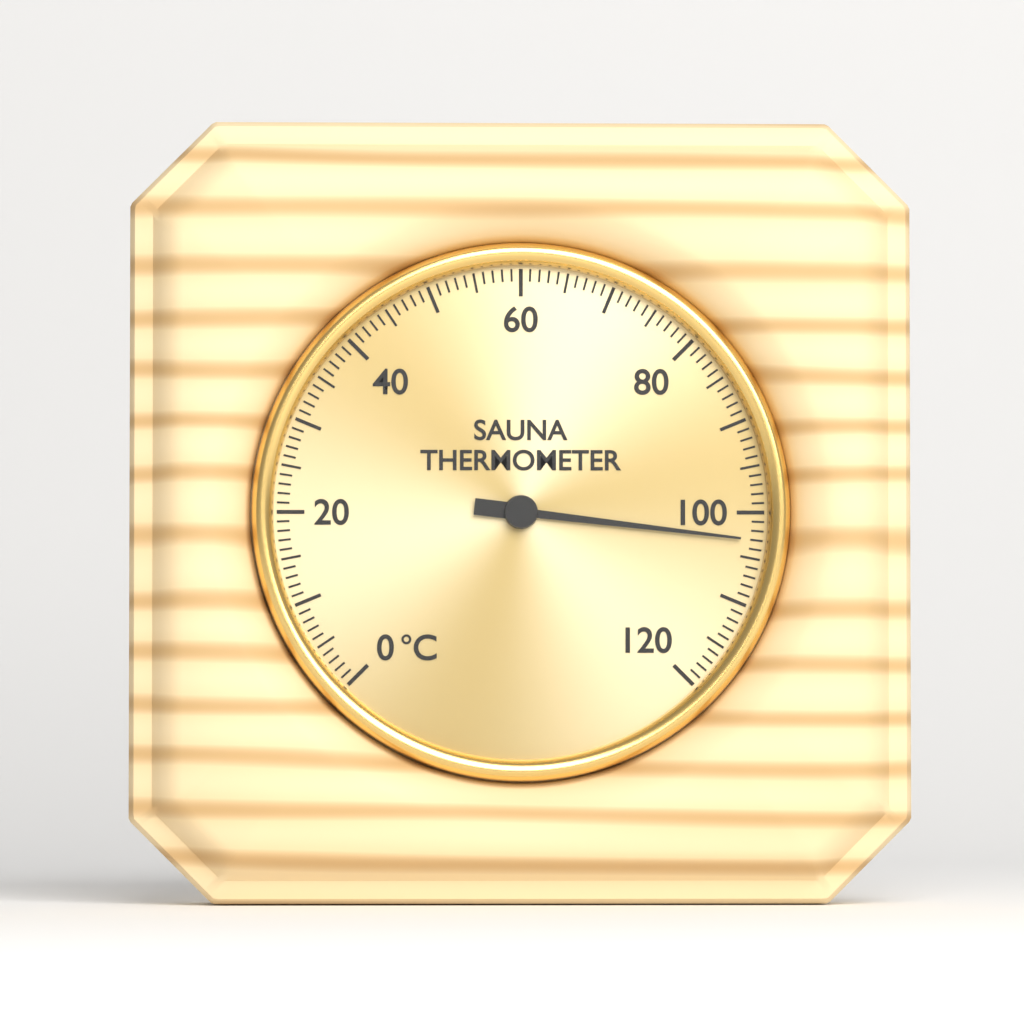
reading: 103 °C
